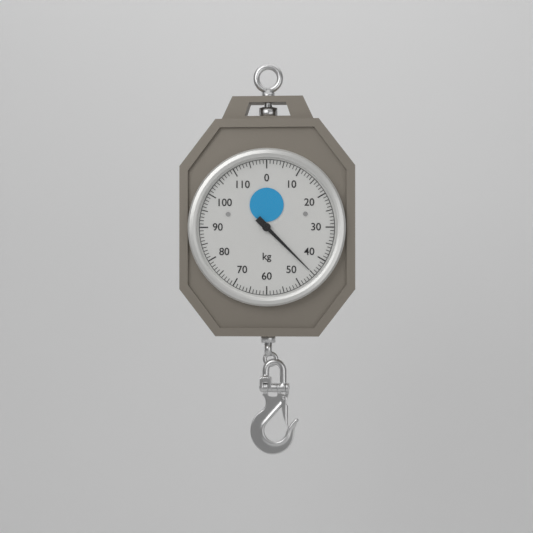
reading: 45 kg
